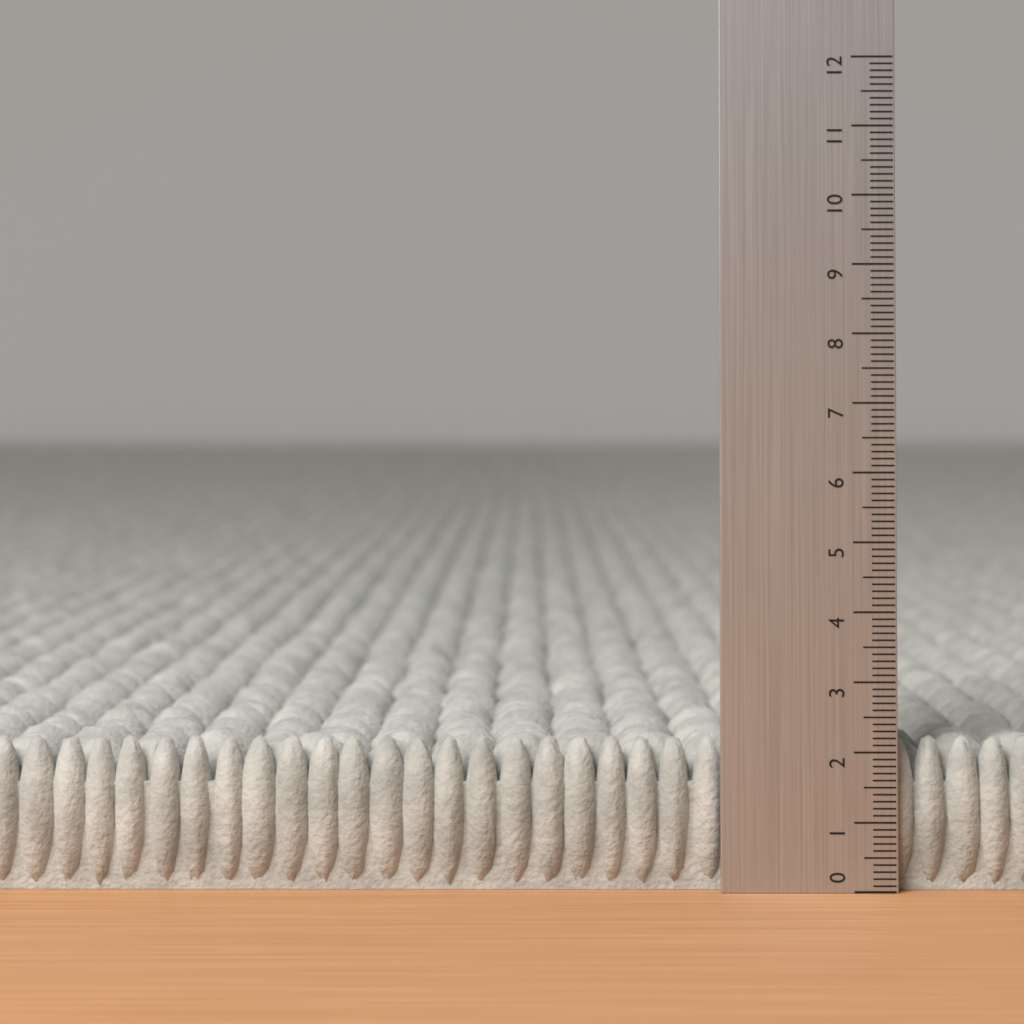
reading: 2.2 (no unit)
